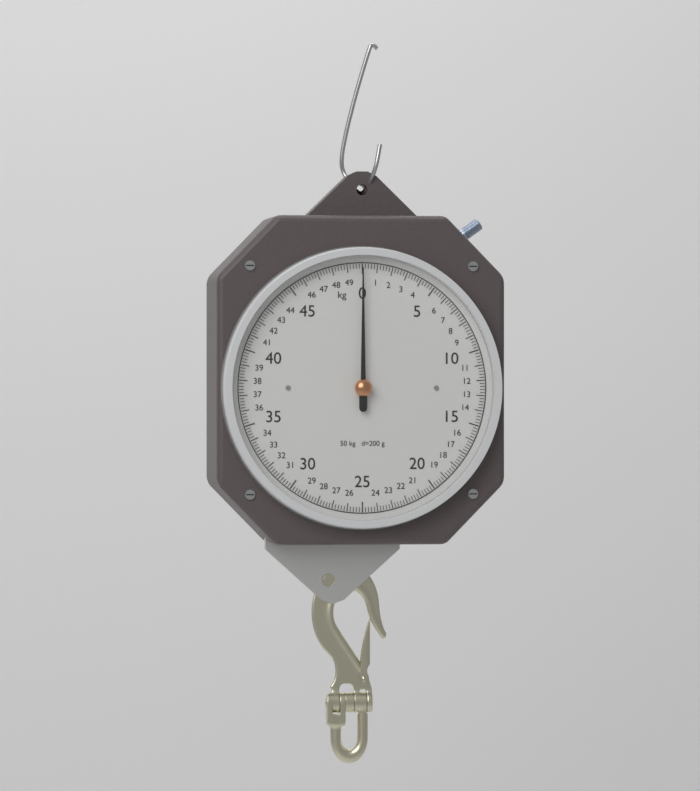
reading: 0.0 kg
